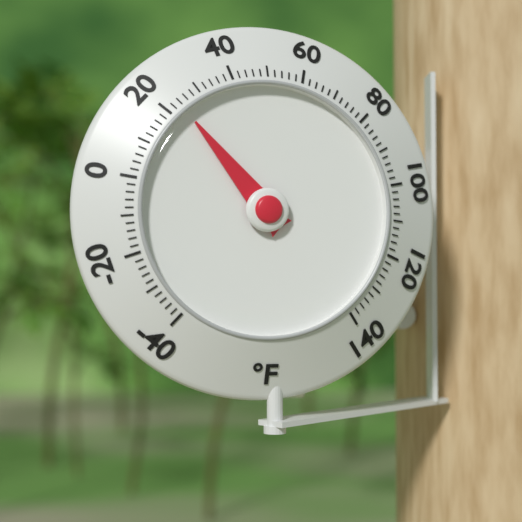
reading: 24 °F
